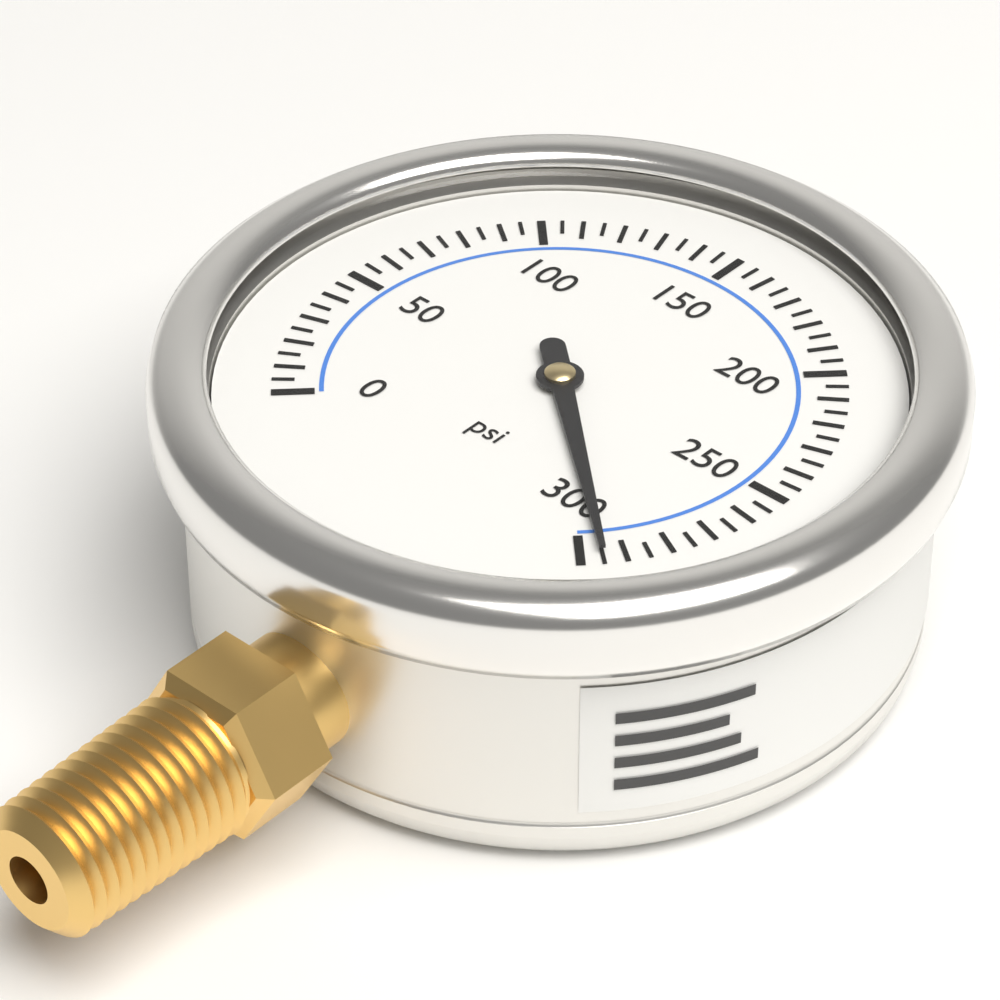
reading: 295 psi
